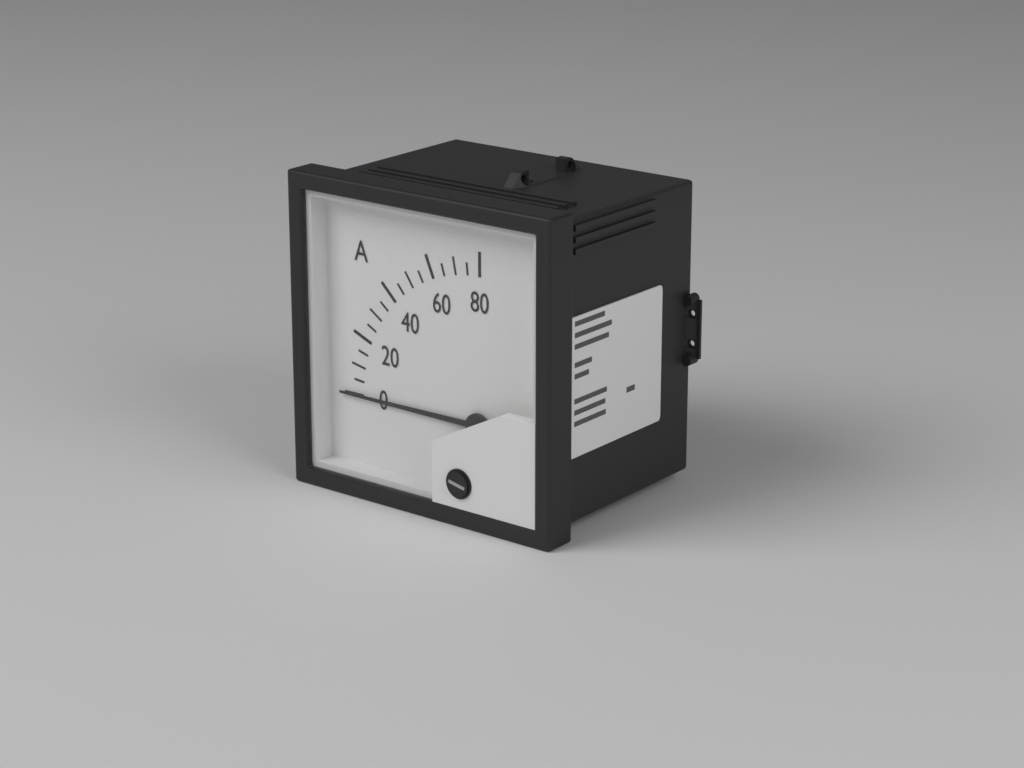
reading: 0 A
